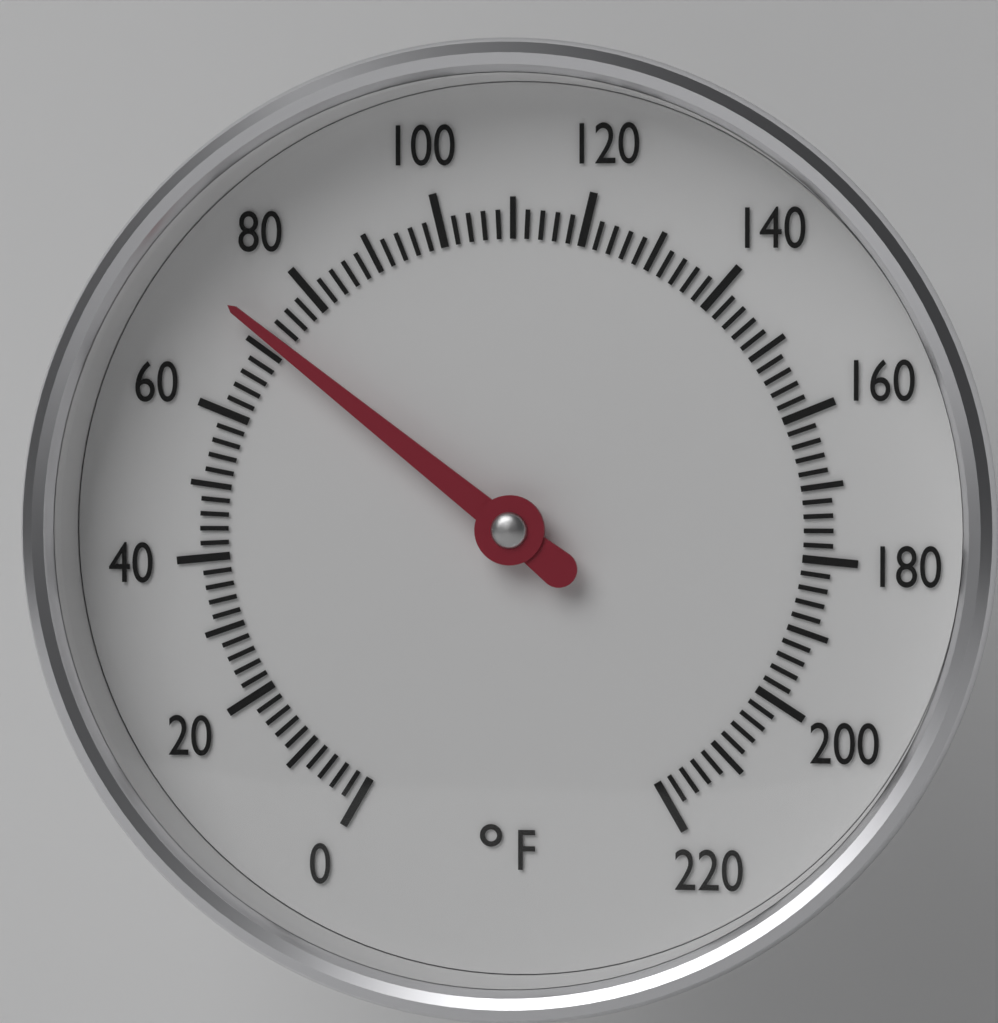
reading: 72 °F
